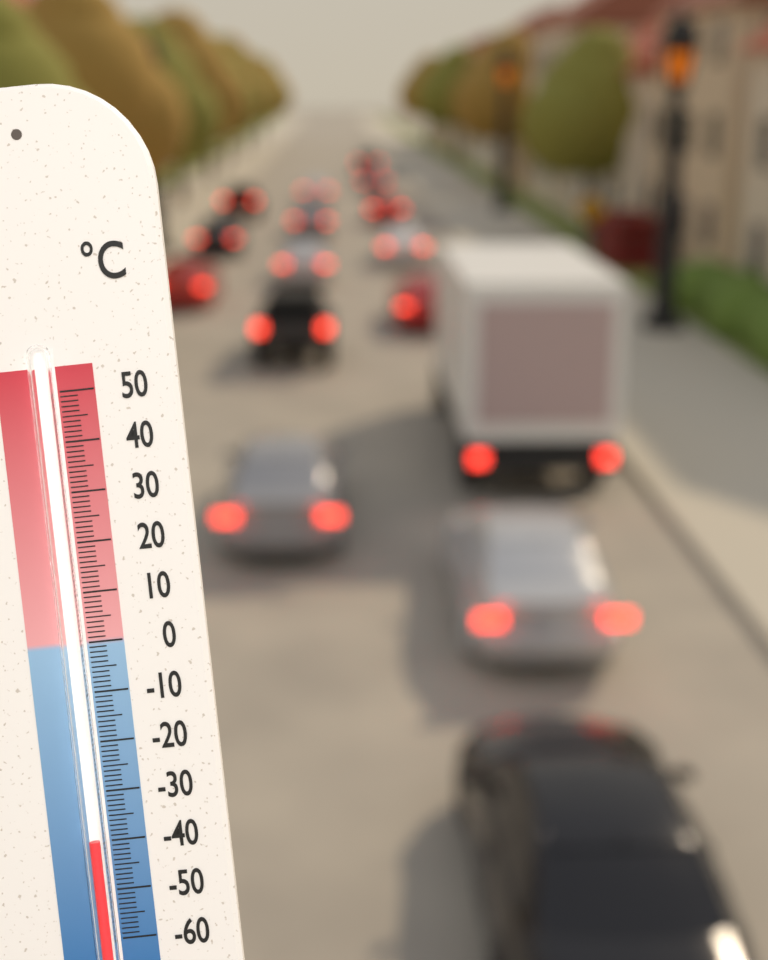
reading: -39 °C
